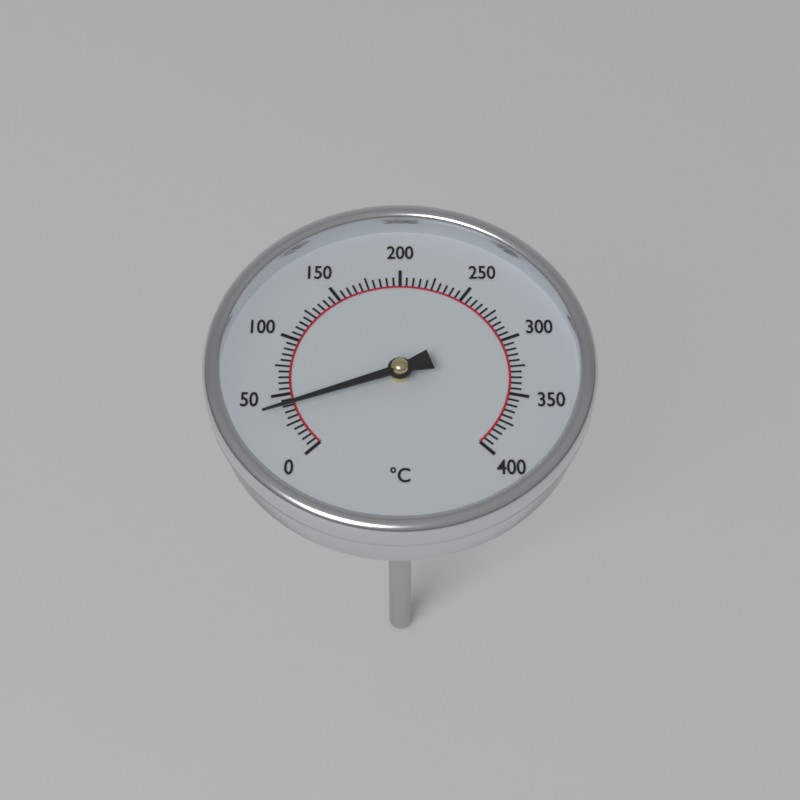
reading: 37 °C
